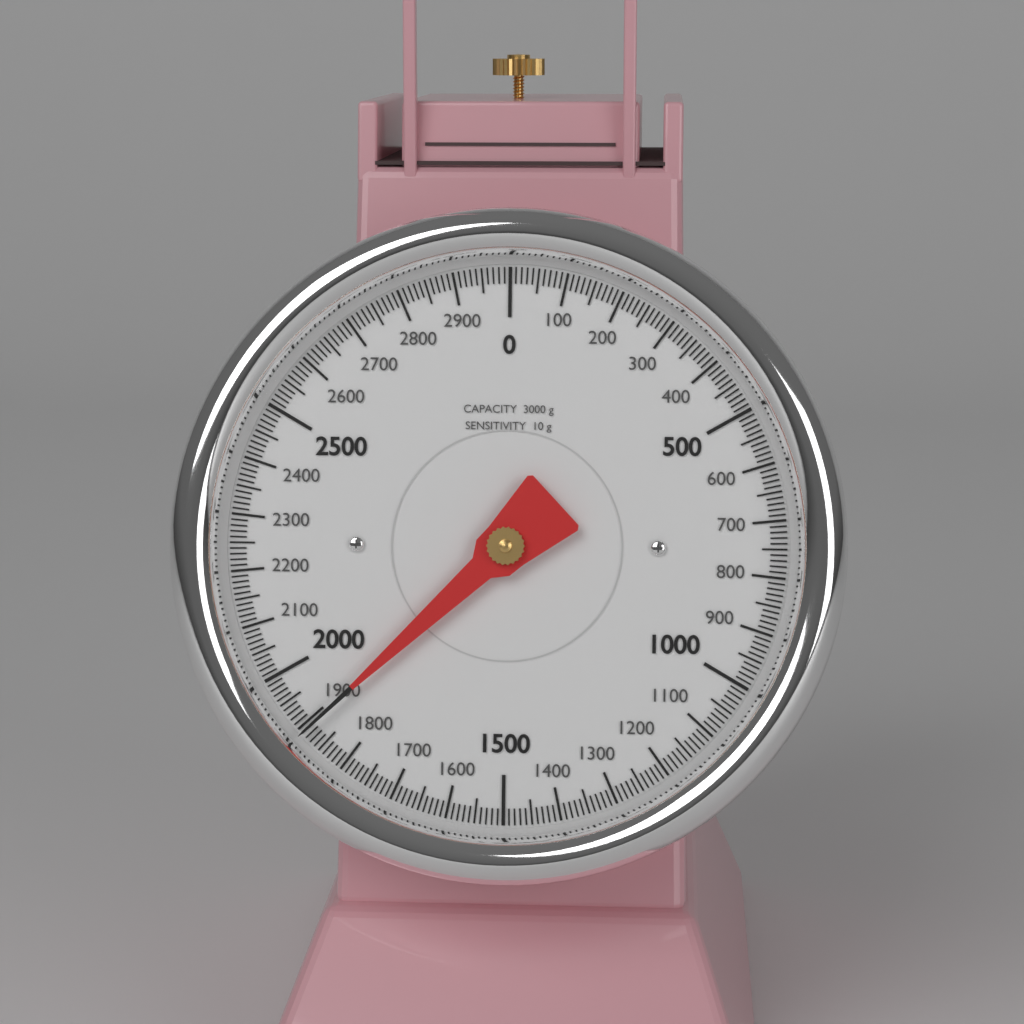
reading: 1890 g
